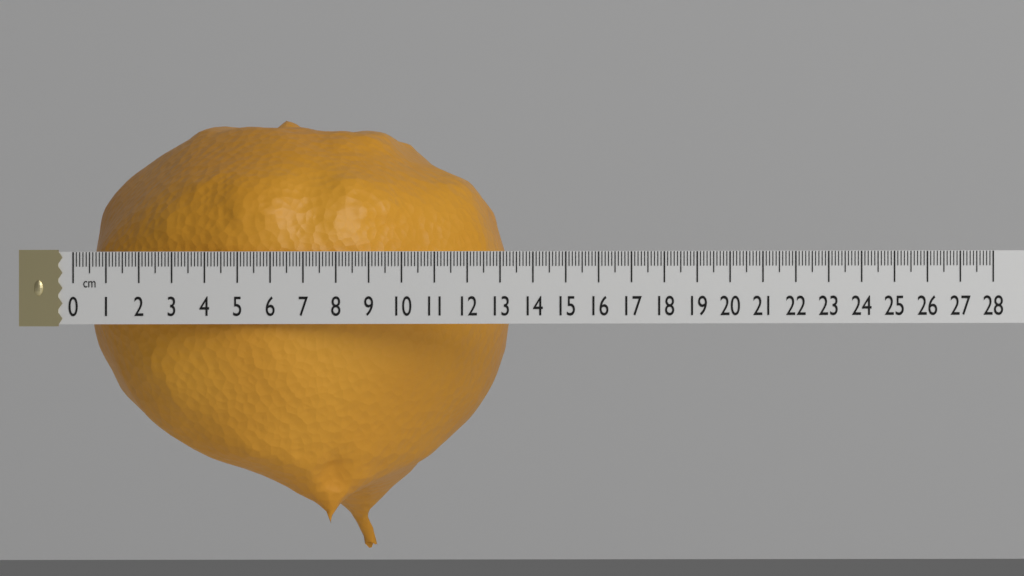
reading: 12.8 cm
